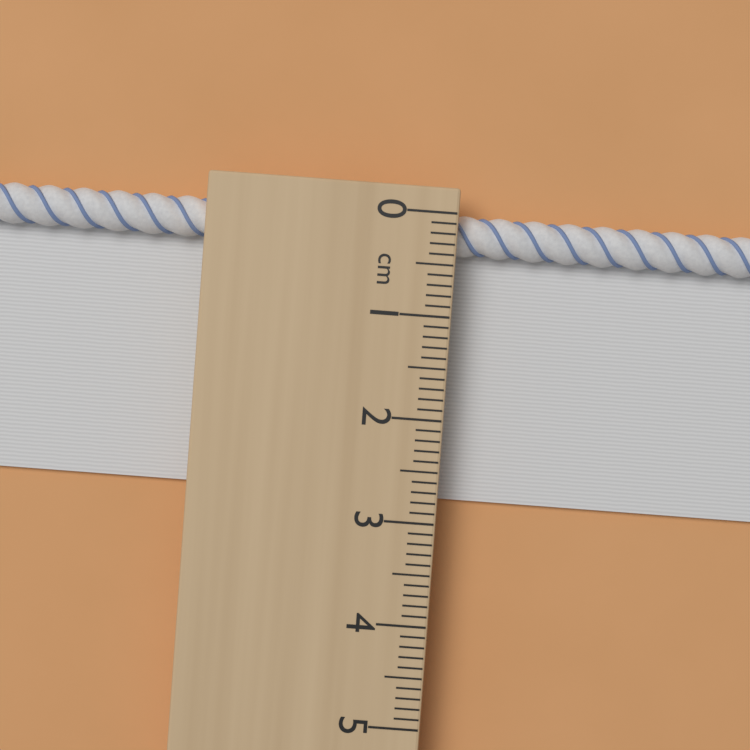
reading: 2.8 cm
